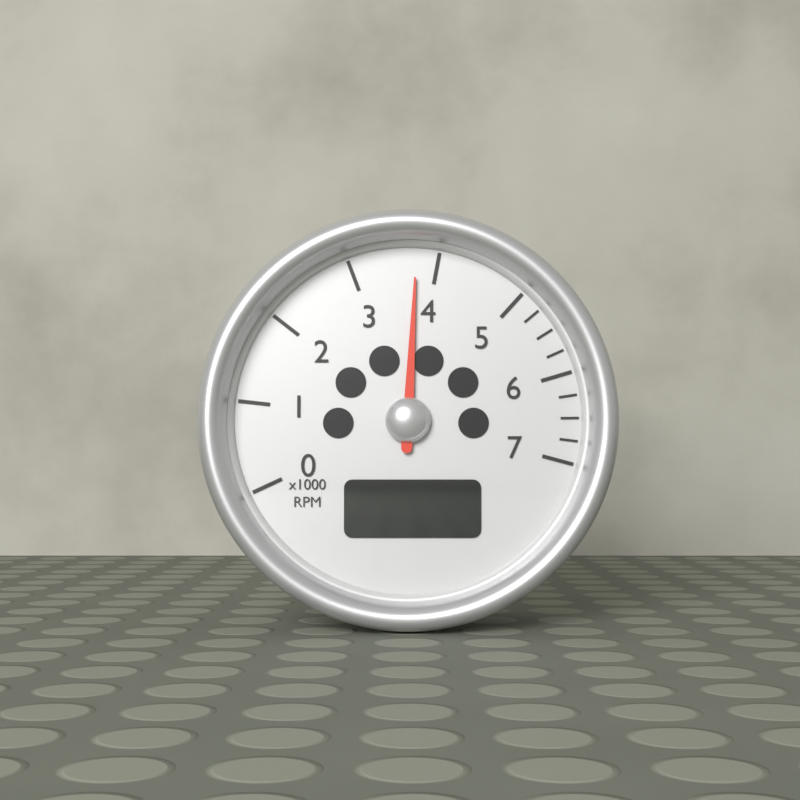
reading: 3.75 x1000 RPM
